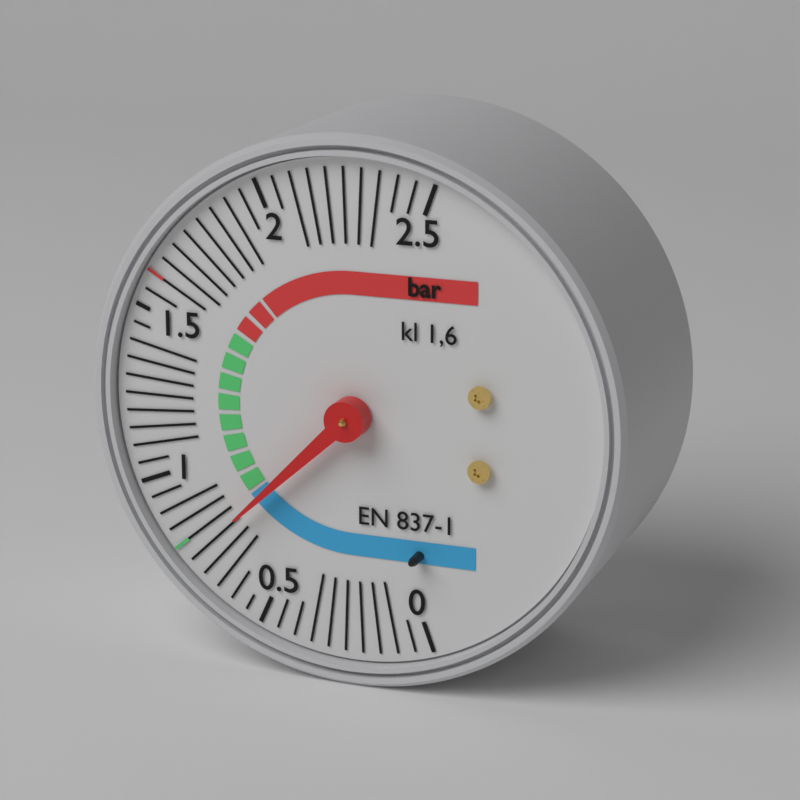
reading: 0.75 bar
